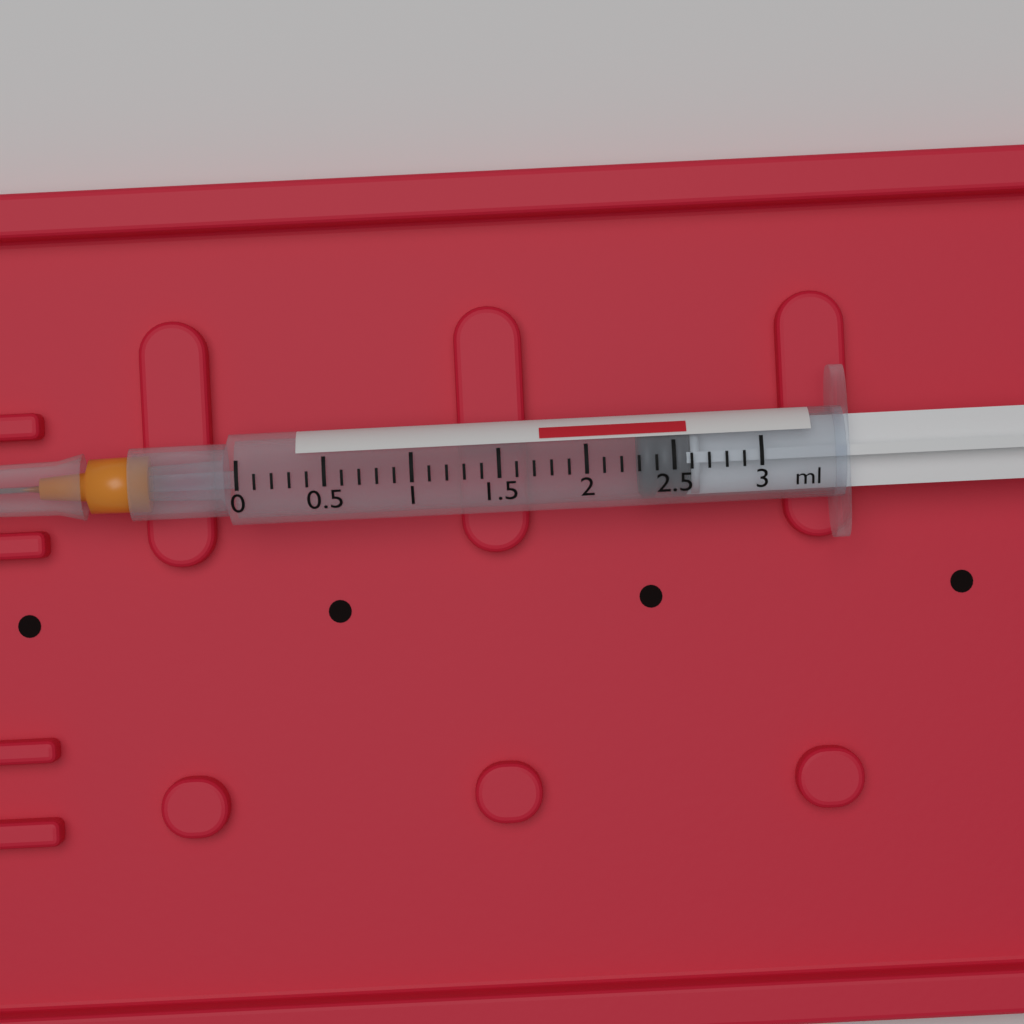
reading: 2.3 ml
